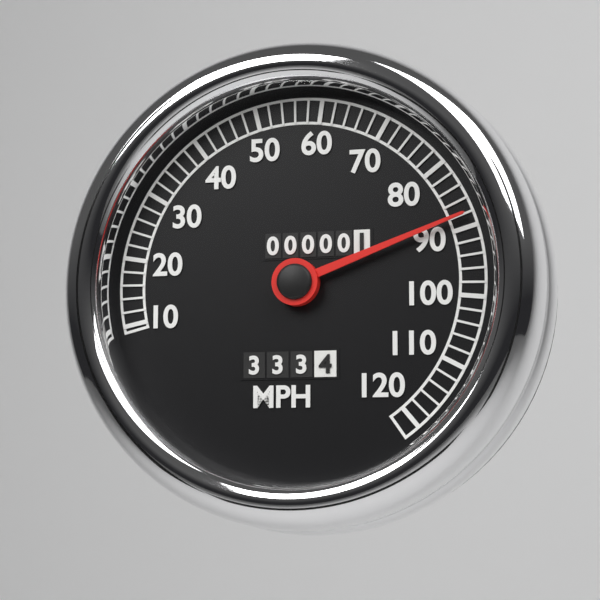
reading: 88 MPH
